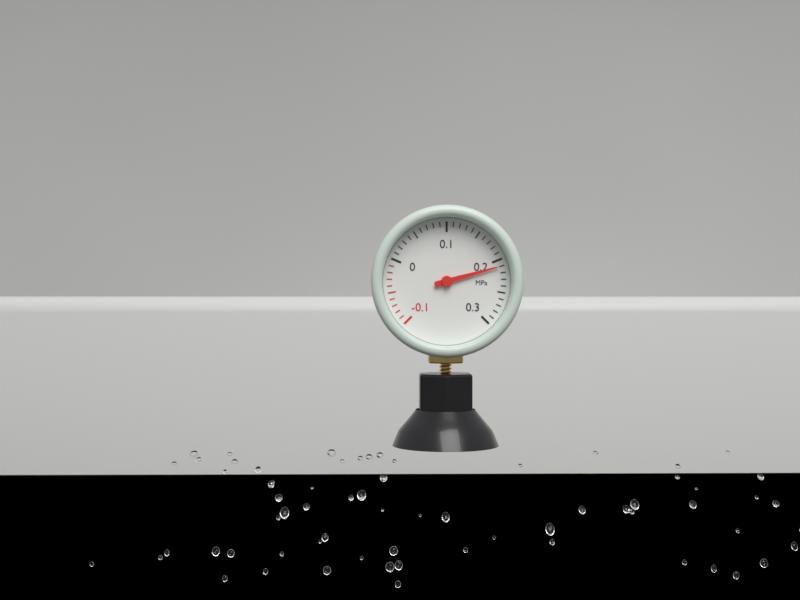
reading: 0.21 MPa
